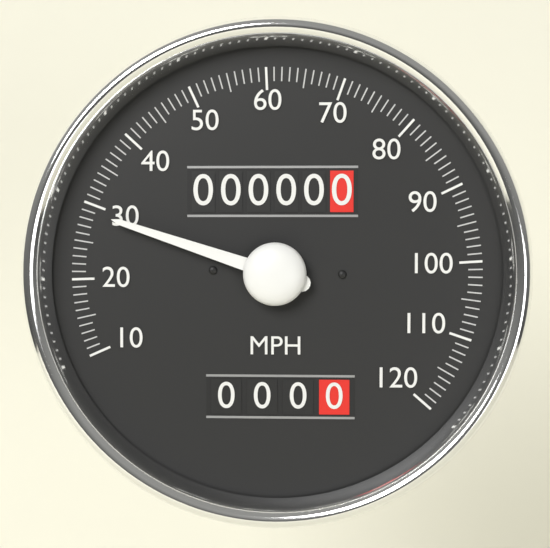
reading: 29 MPH
